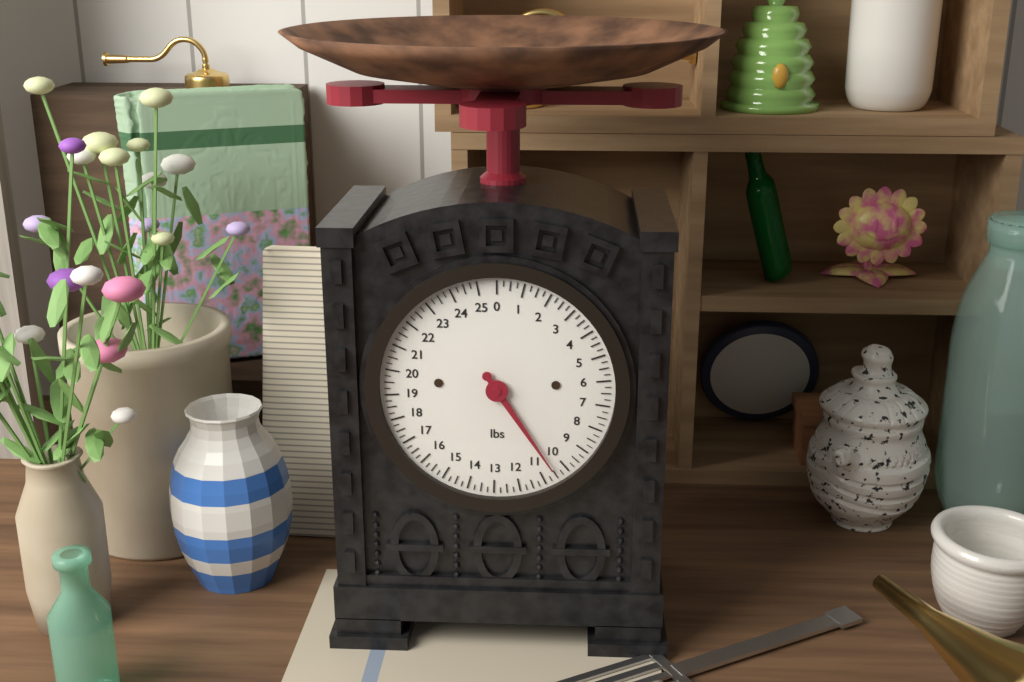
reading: 10.50 lbs
